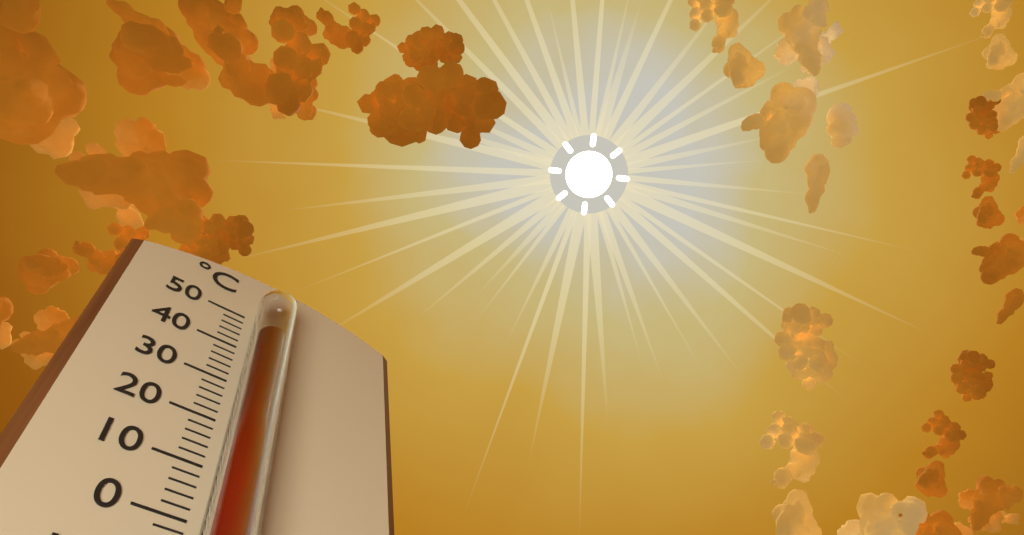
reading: 40 °C
